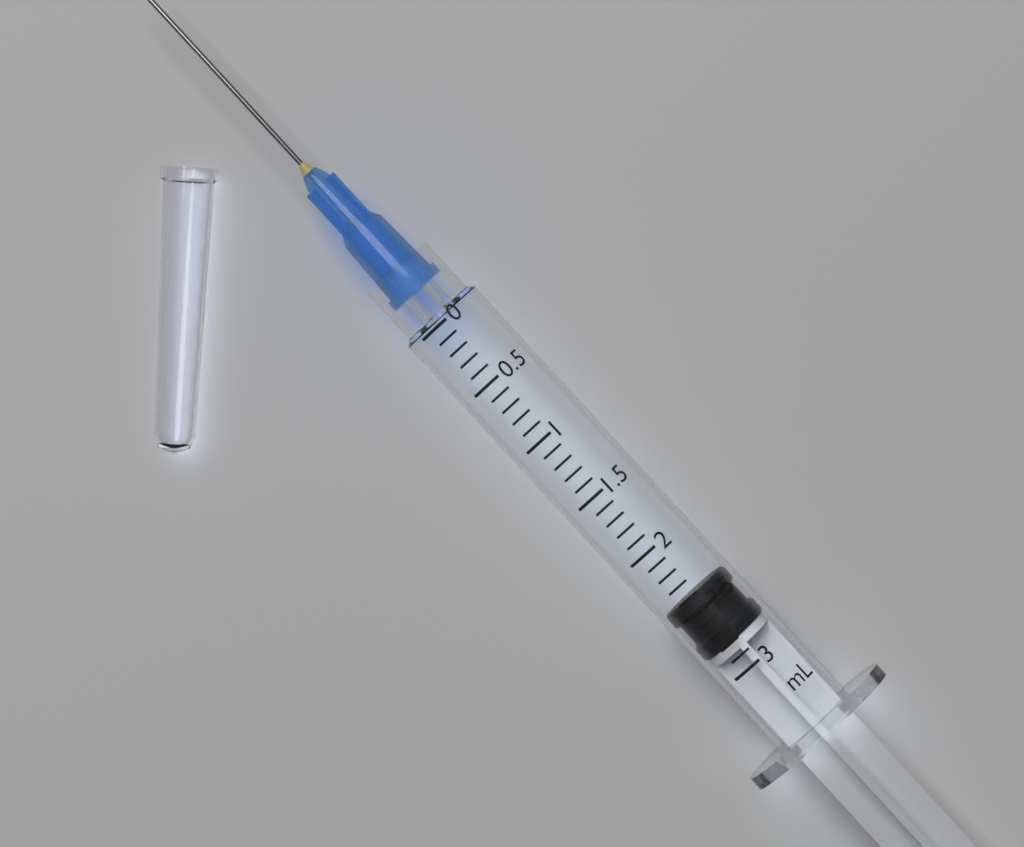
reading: 2.4 mL
